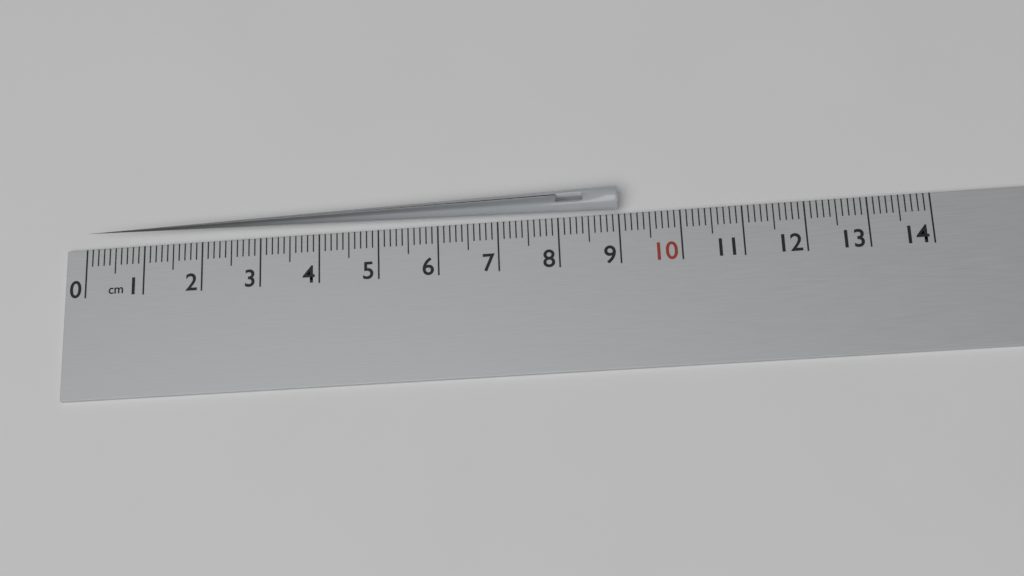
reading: 9.0 cm
